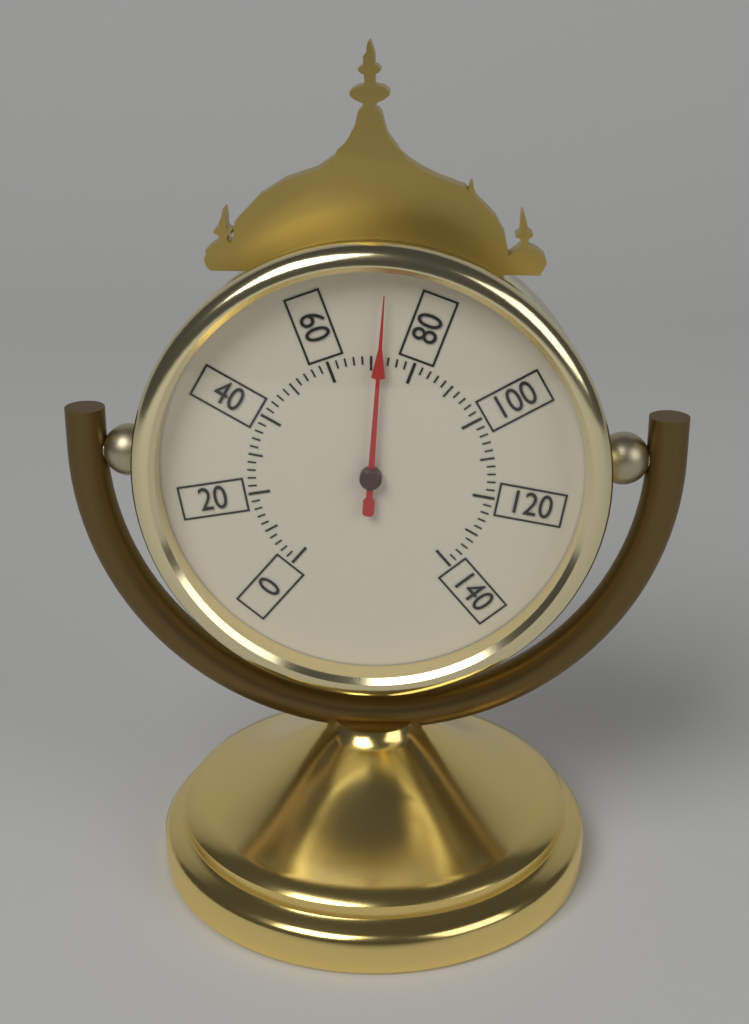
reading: 72 (no unit)
